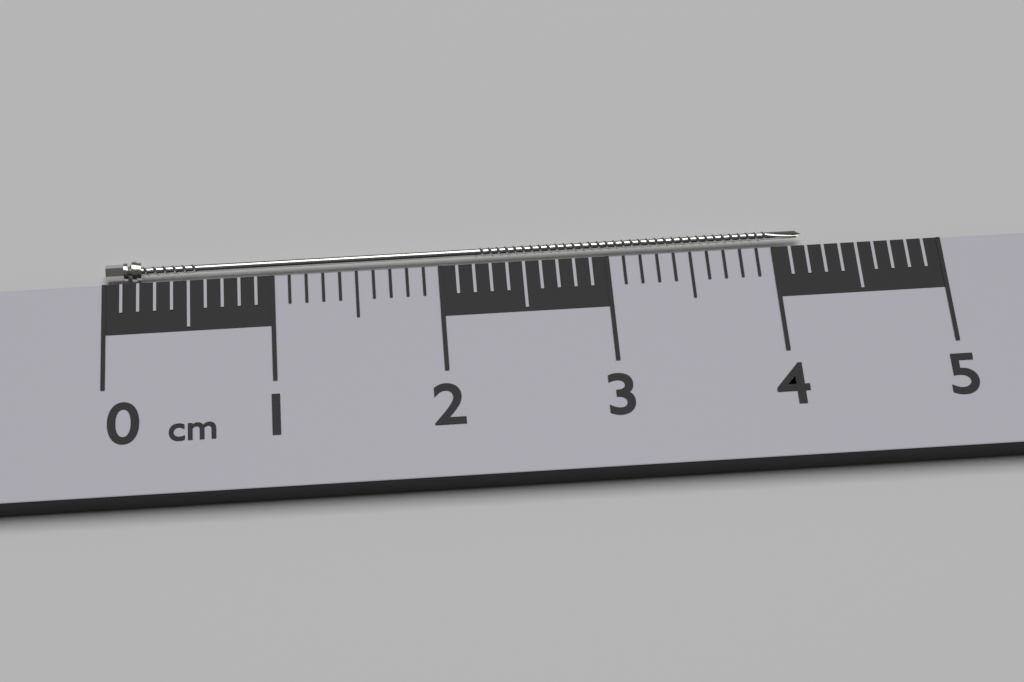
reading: 4.2 cm
